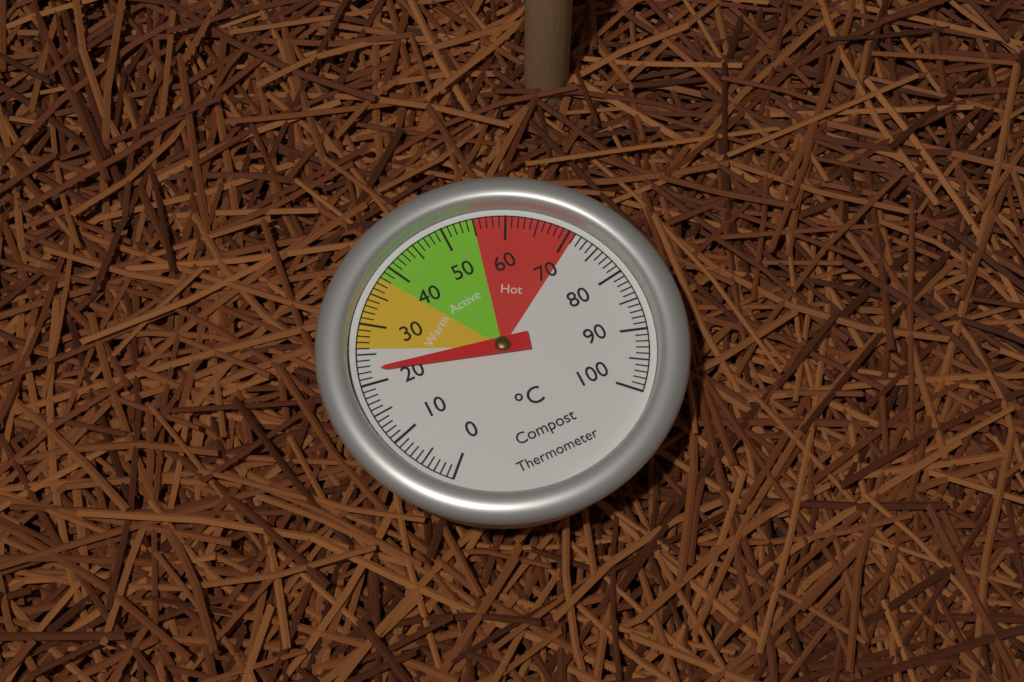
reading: 22 °C
